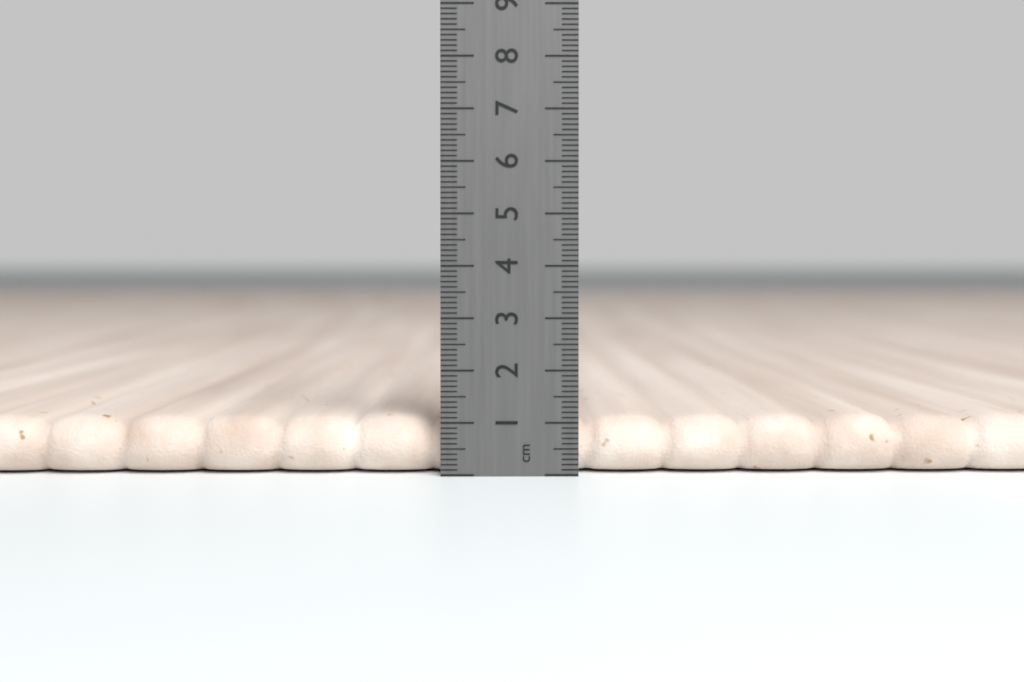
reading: 1.1 cm
